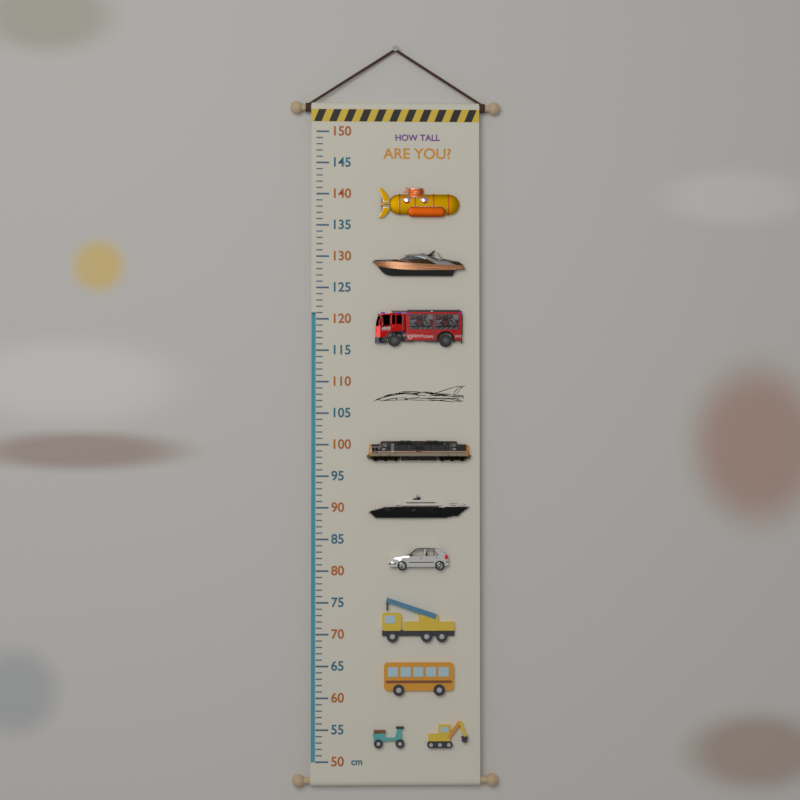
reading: 121 cm
